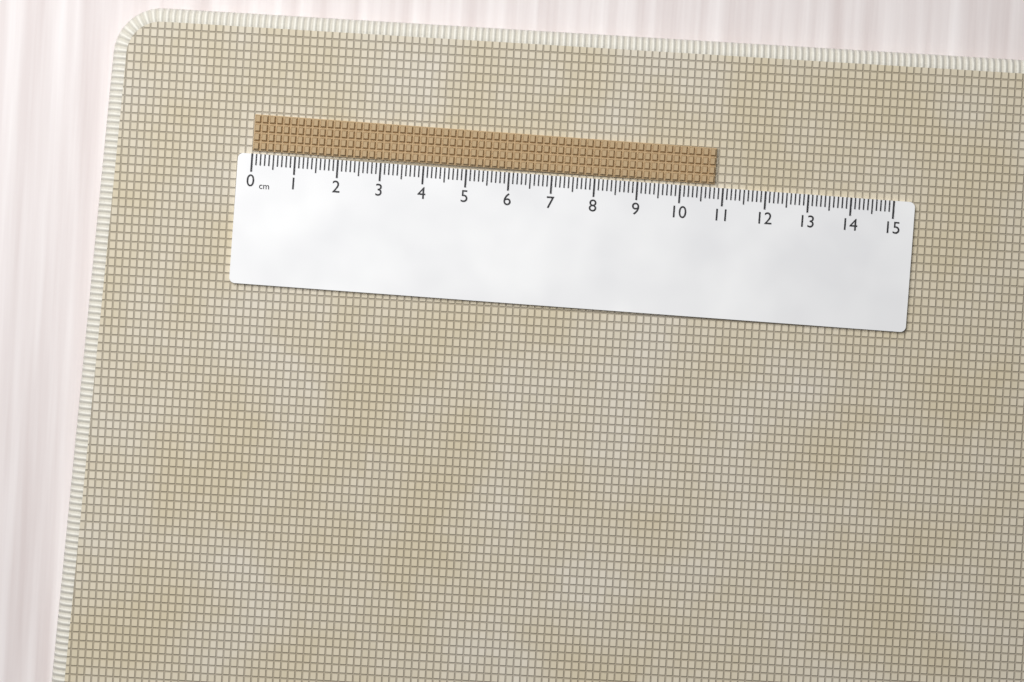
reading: 10.8 cm
